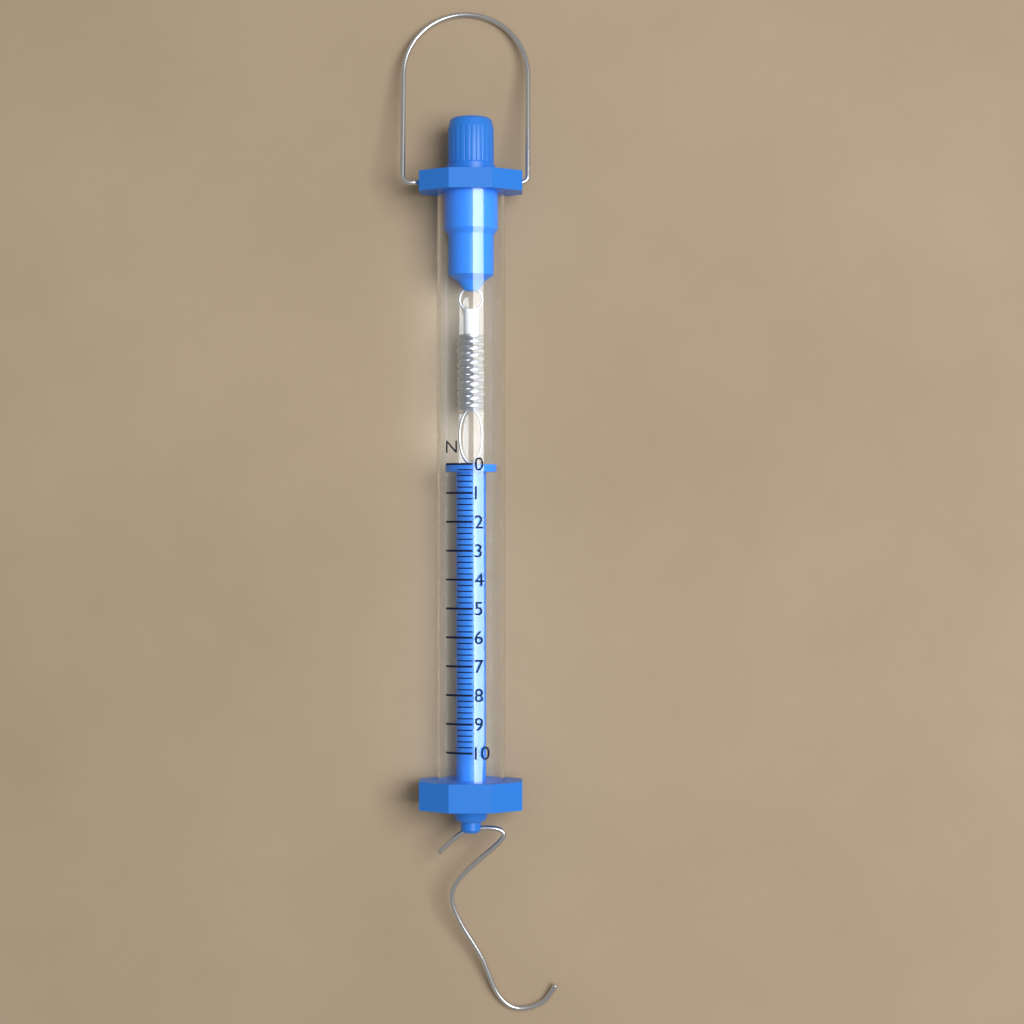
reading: 0.0 N
